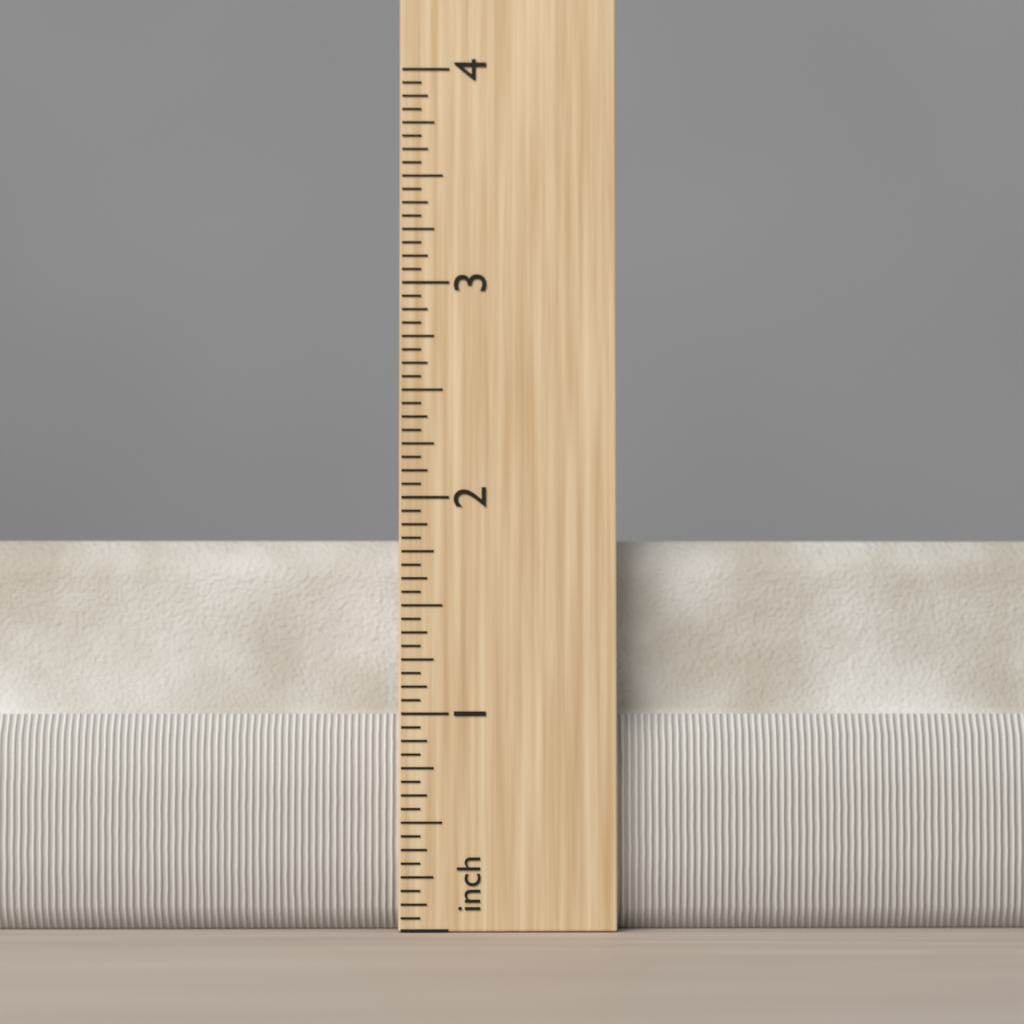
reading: 1.8125 in
